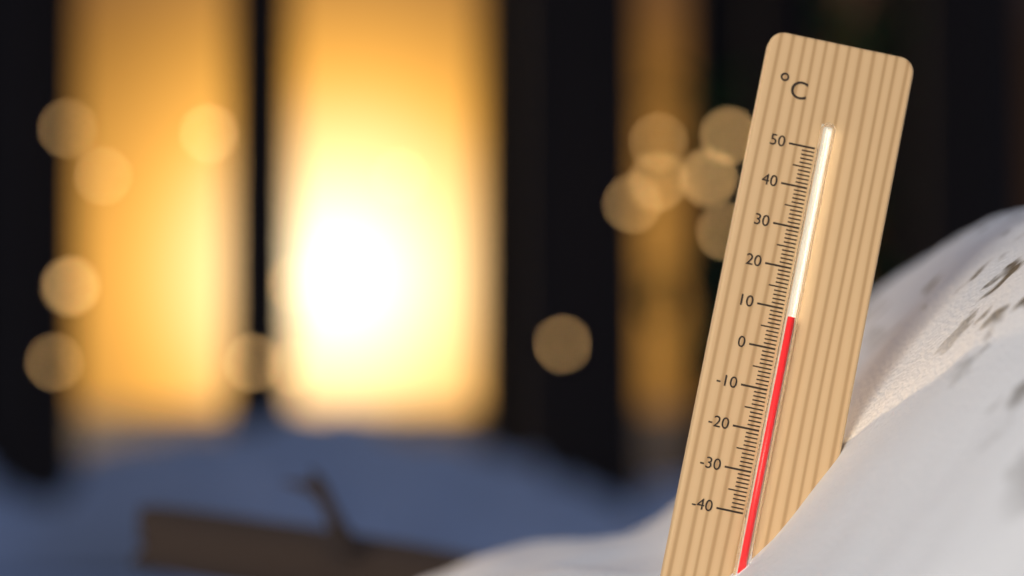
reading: 8 °C
